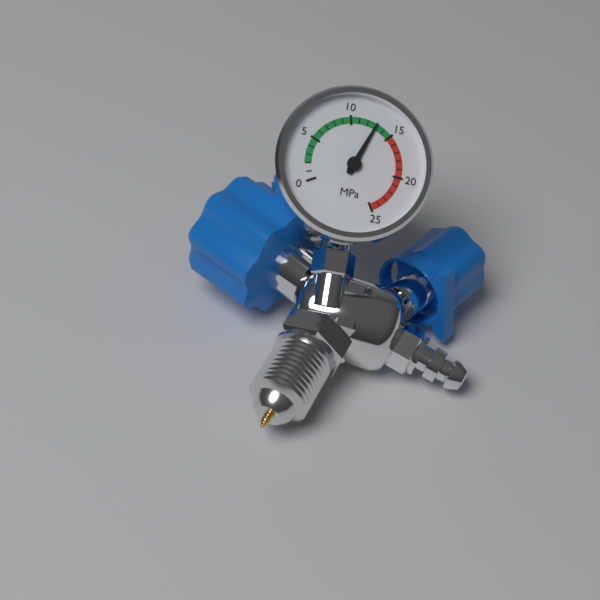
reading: 13 MPa
